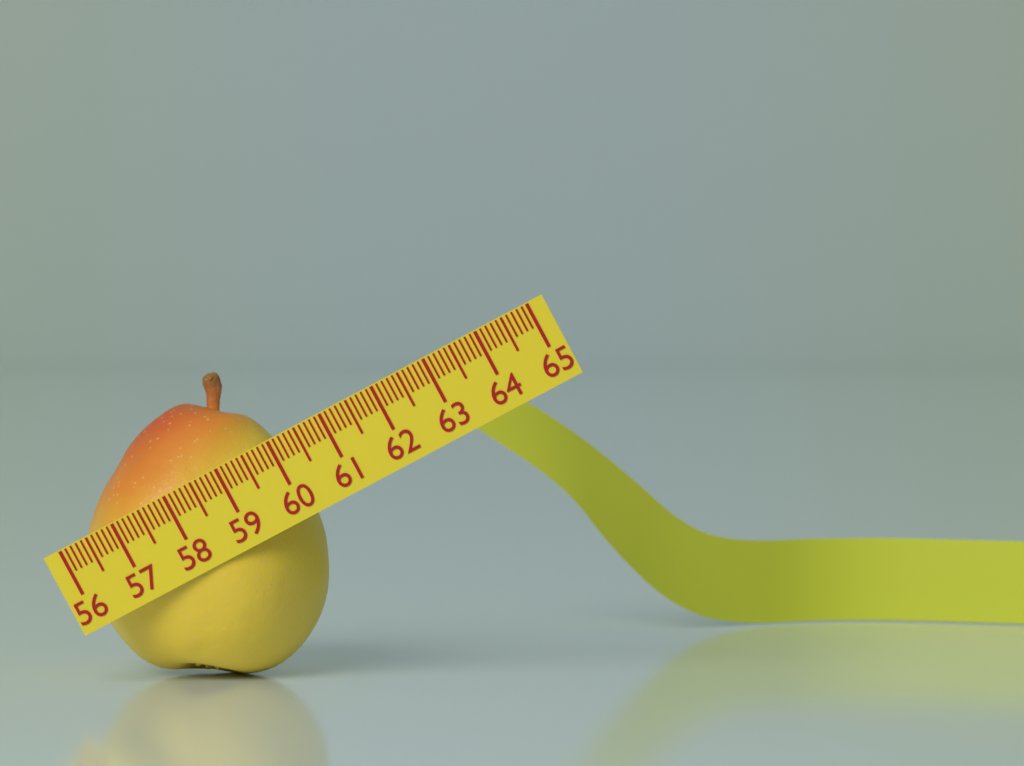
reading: 60.1 (no unit)
